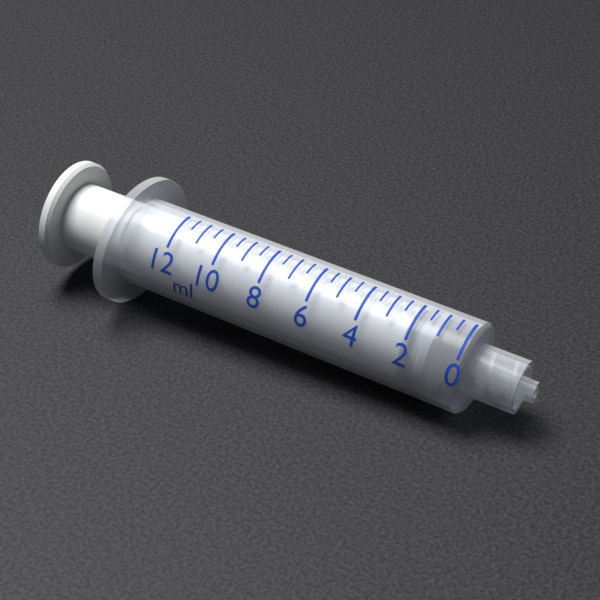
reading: 1.0 ml
